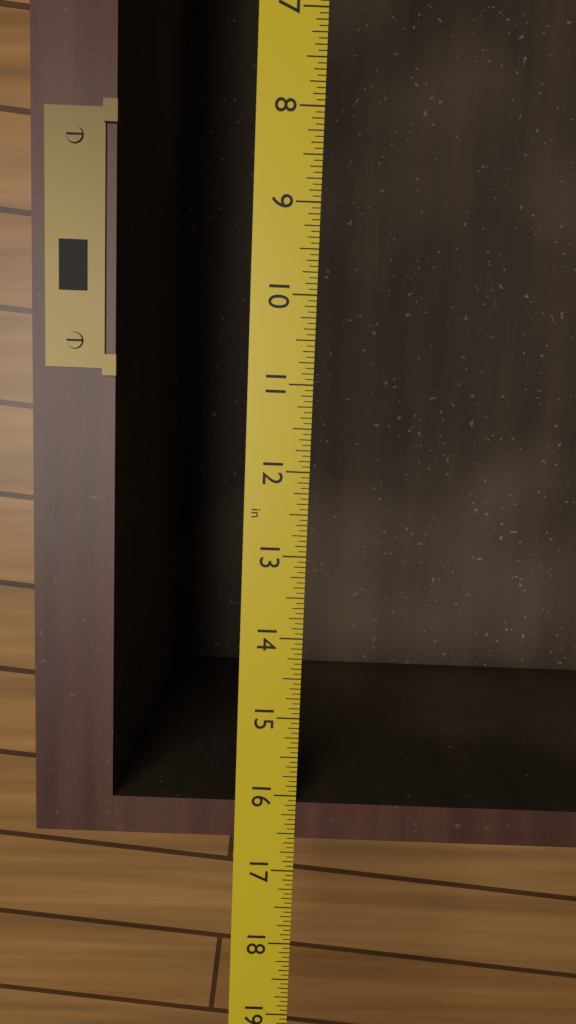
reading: 16.5625 in
